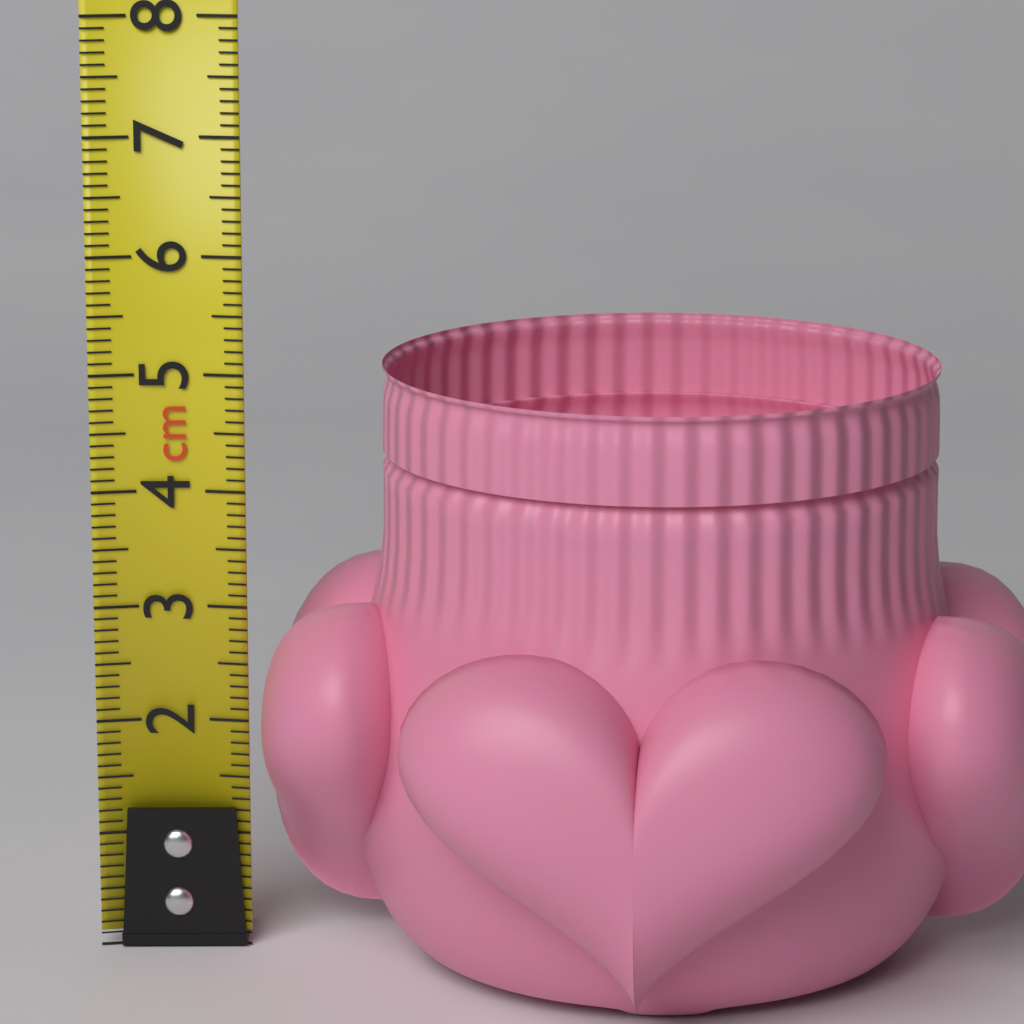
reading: 5.1 cm
